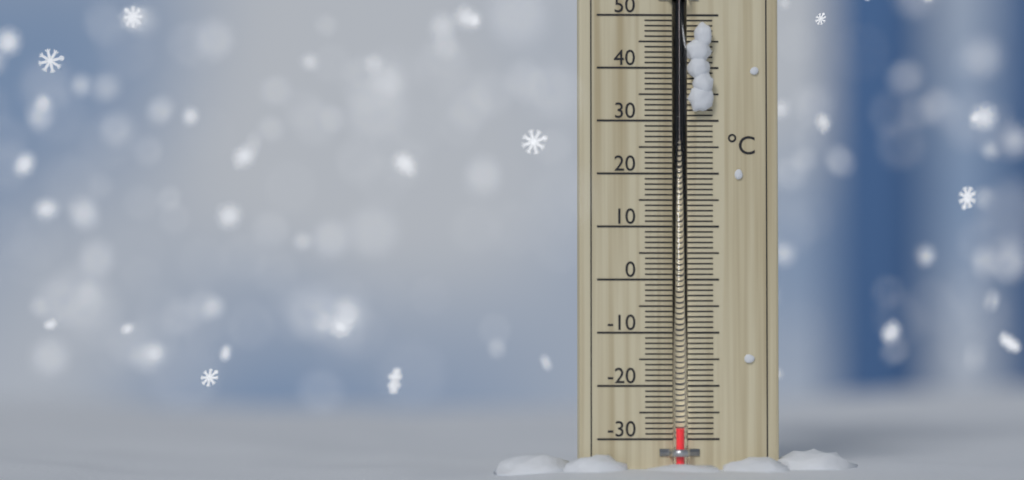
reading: -28 °C
